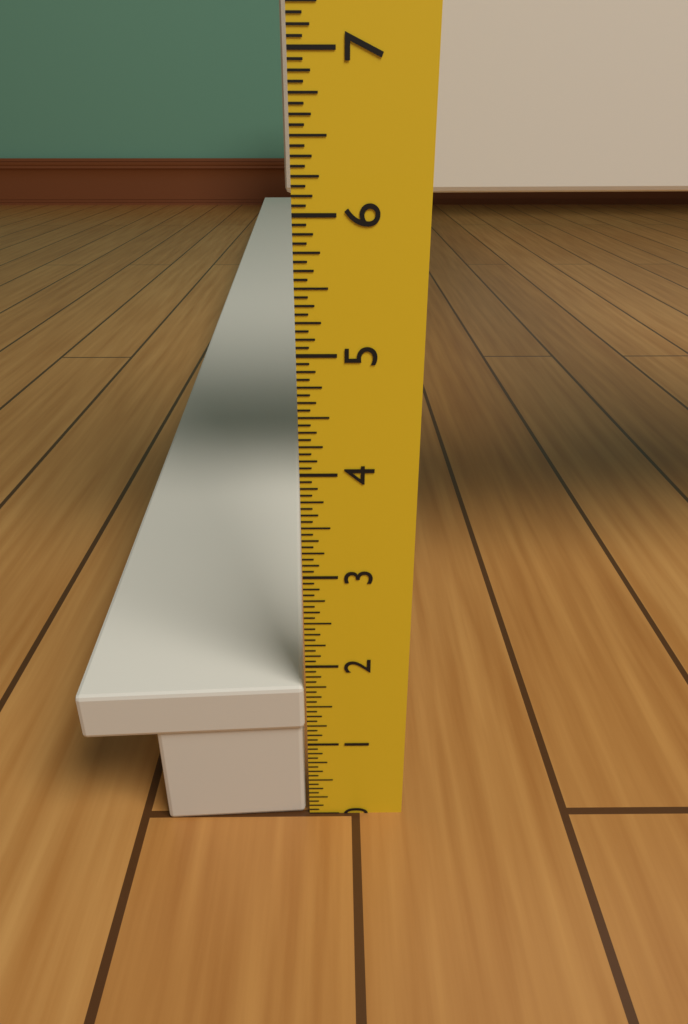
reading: 1.7500 in
